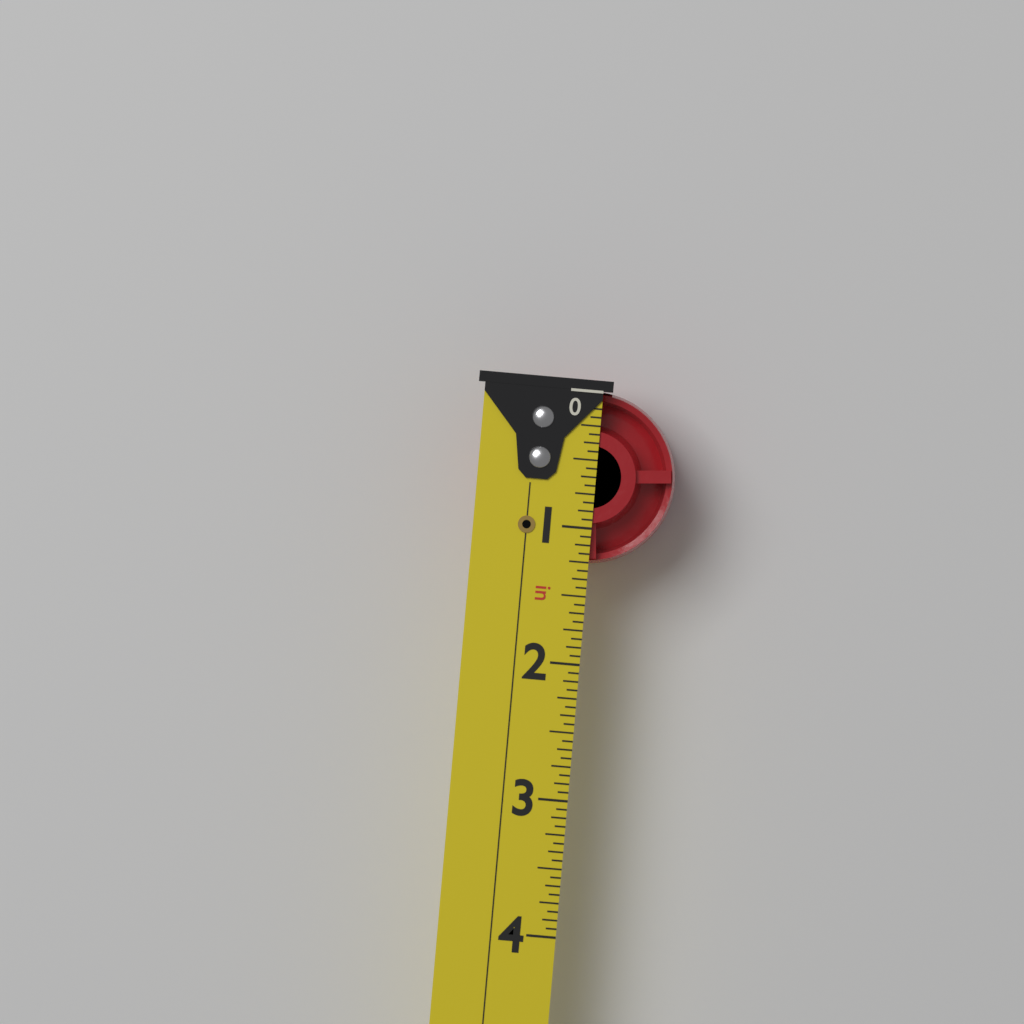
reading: 1.2500 in
